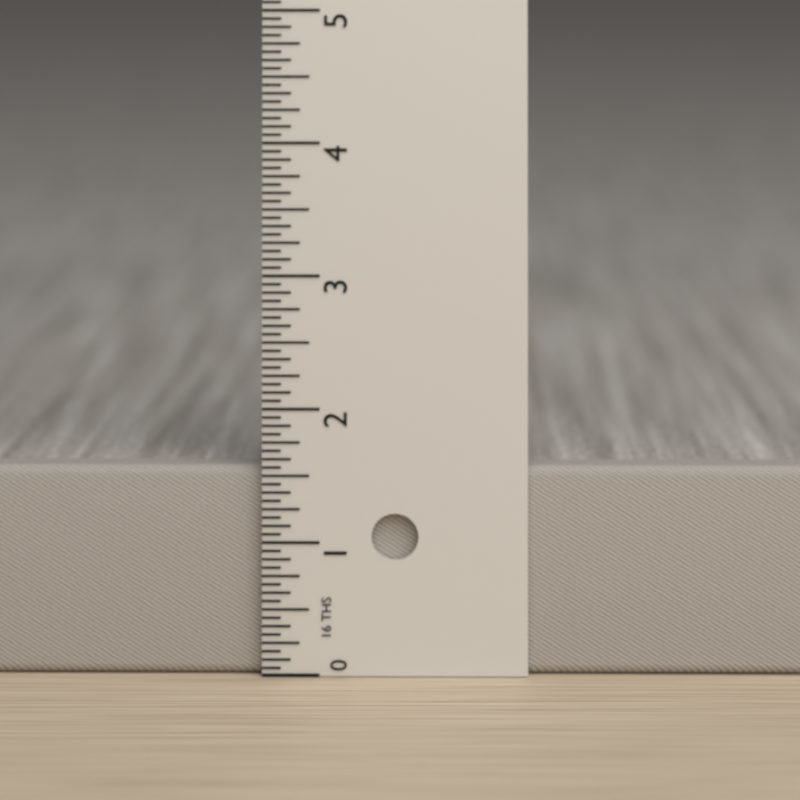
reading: 1.5625 in
